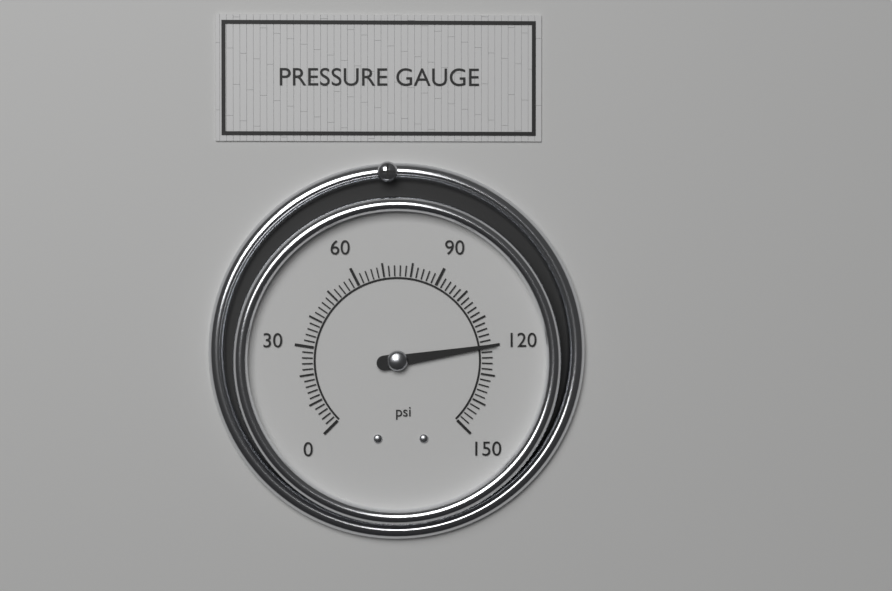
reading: 120 psi
